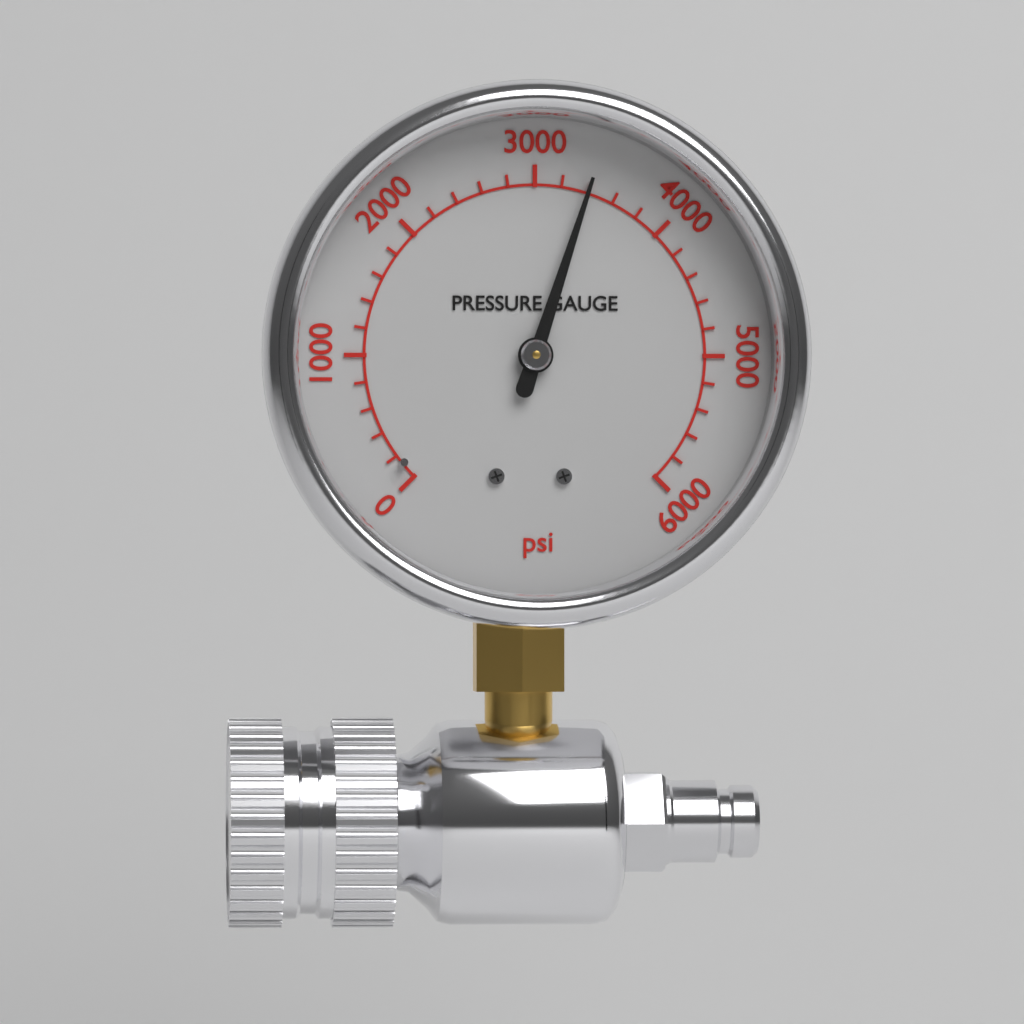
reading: 3400 psi
